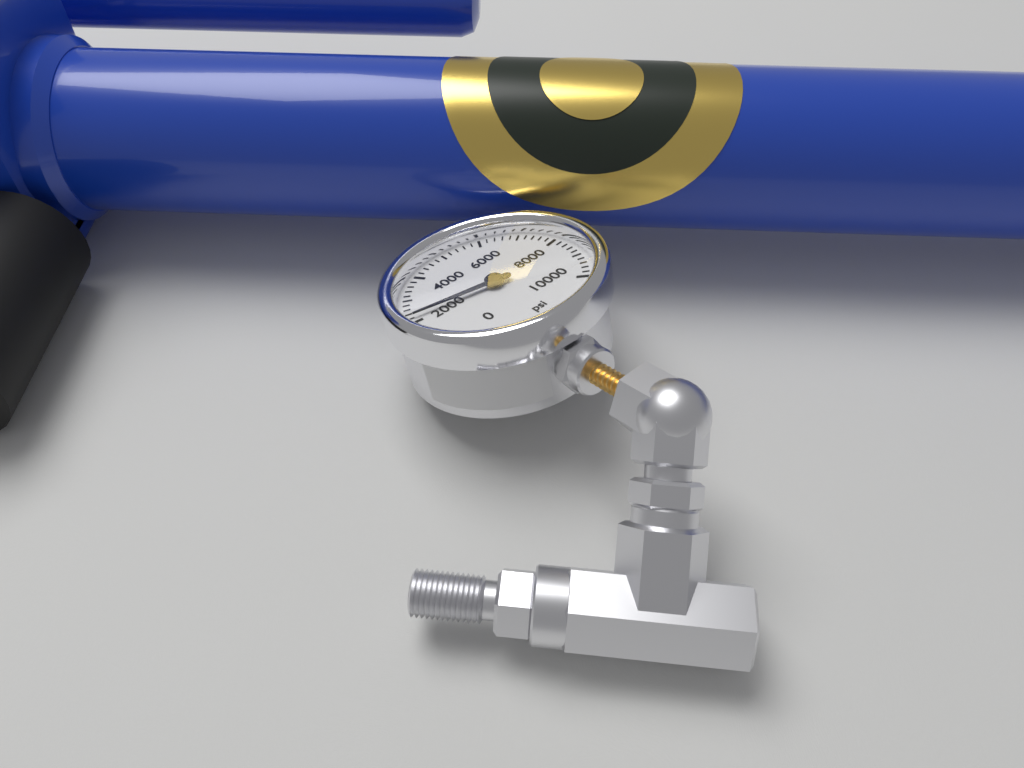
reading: 2200 psi
